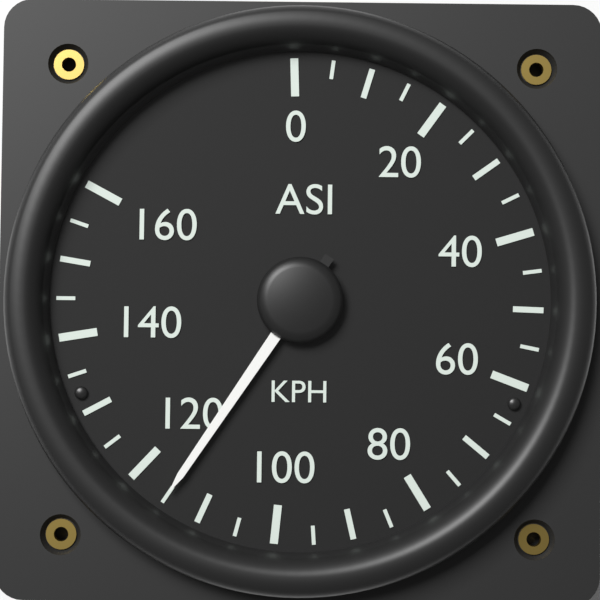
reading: 115 KPH
